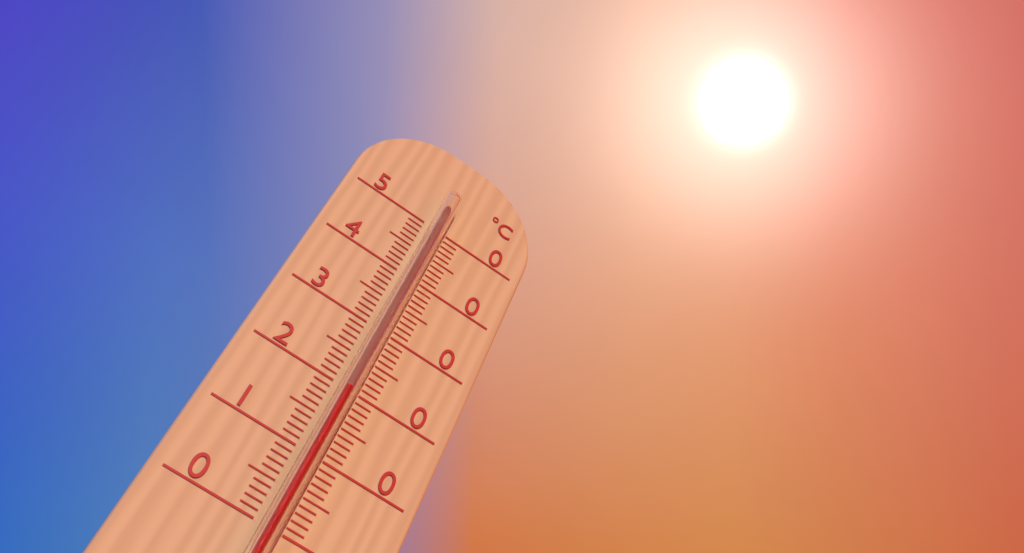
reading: 19 °C
